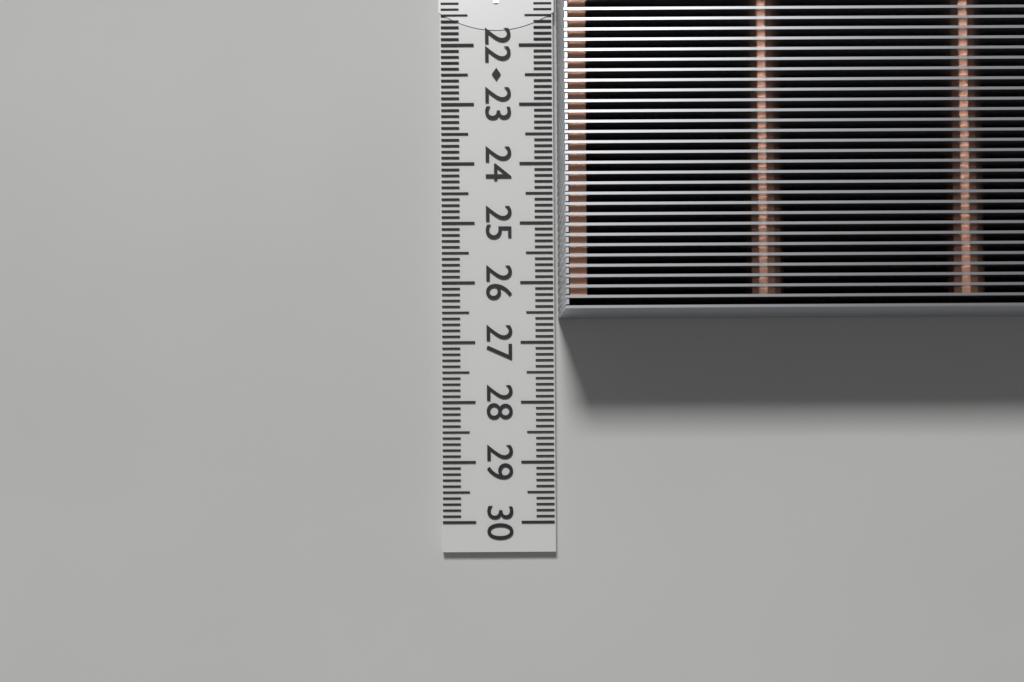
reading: 26.6 cm
